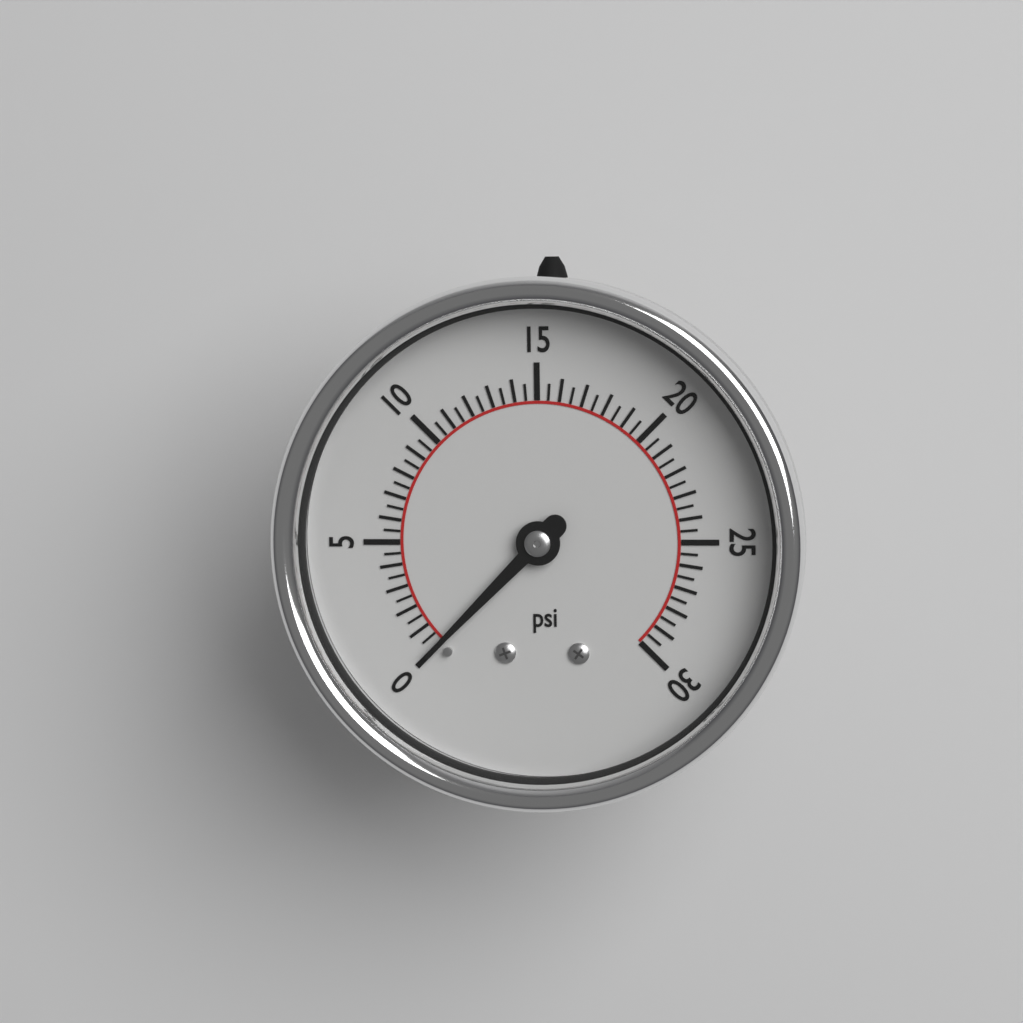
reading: 0.0 psi
